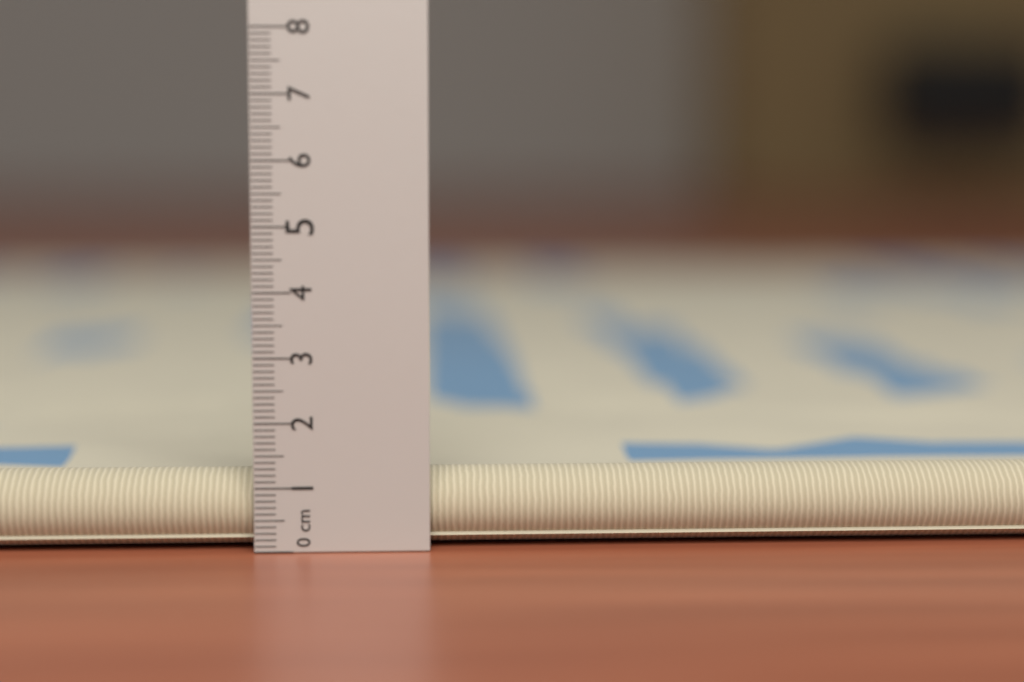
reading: 1.2 cm
